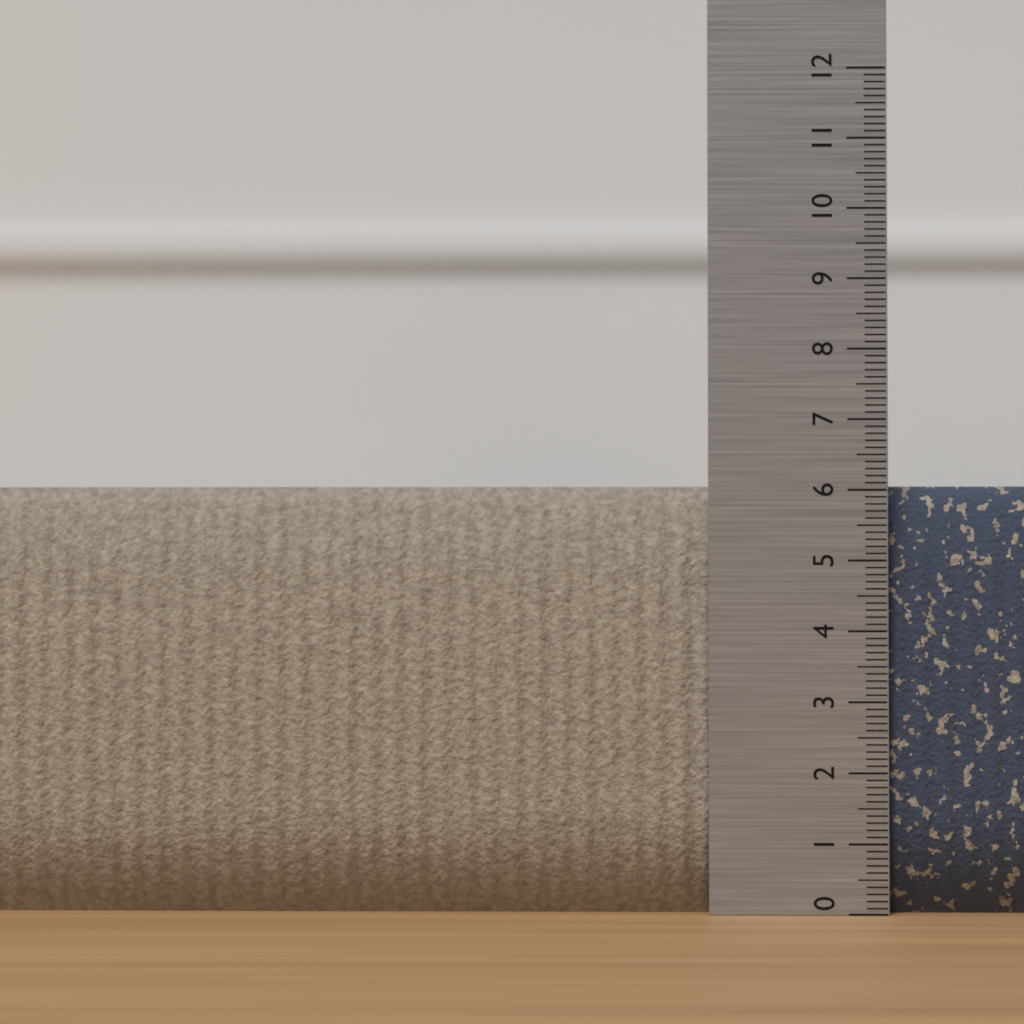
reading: 6.1 (no unit)
